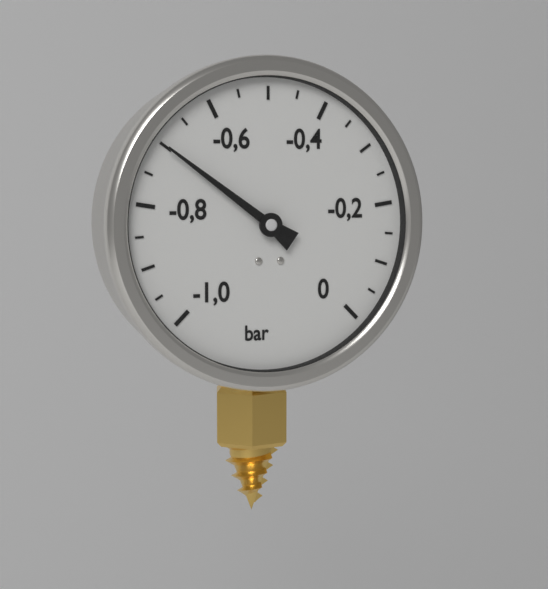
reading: -0.70 bar
